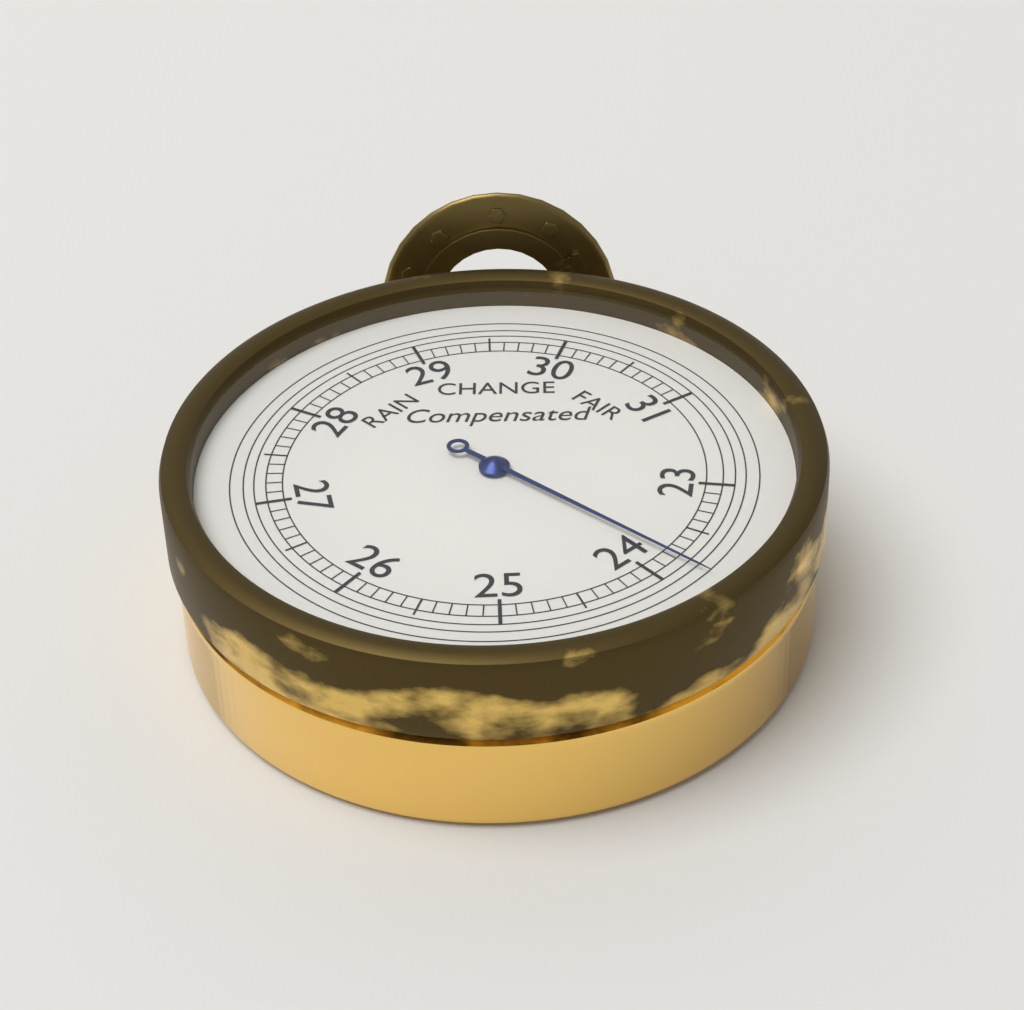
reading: 23.8 inHg
